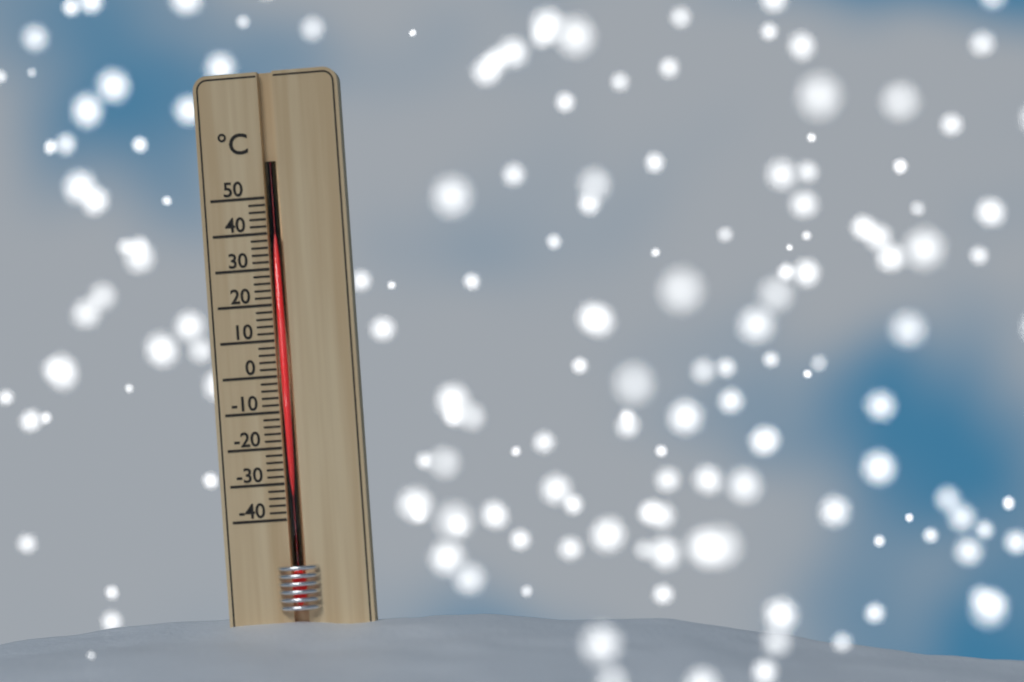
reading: 40 °C
